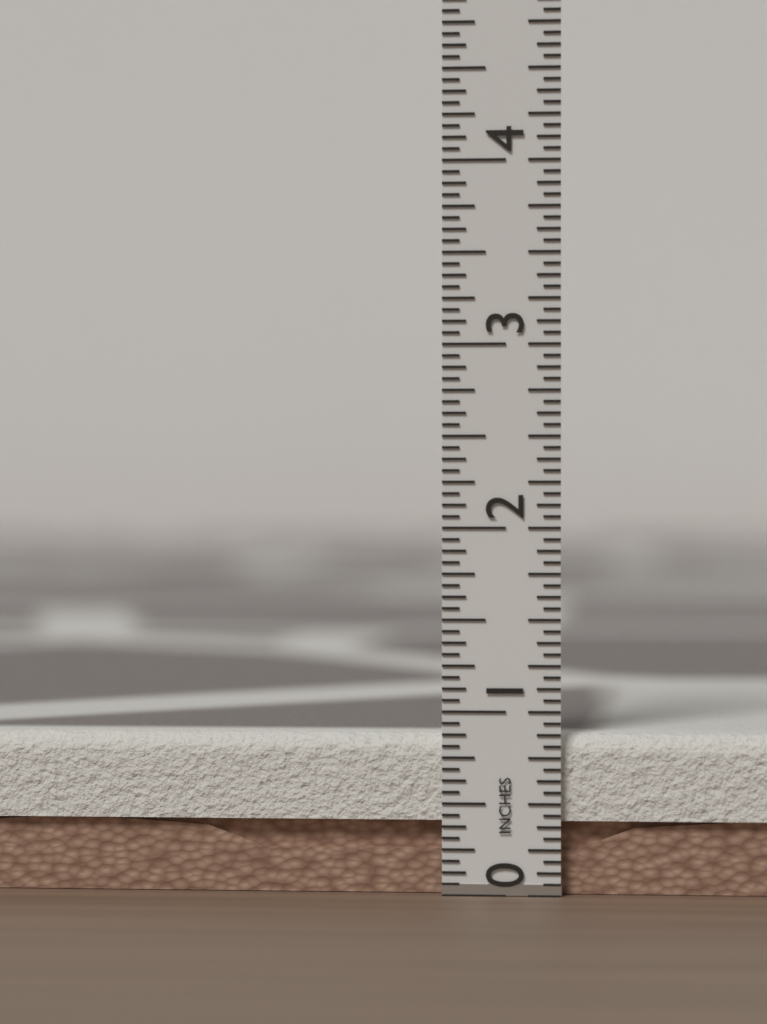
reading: 0.8750 in
